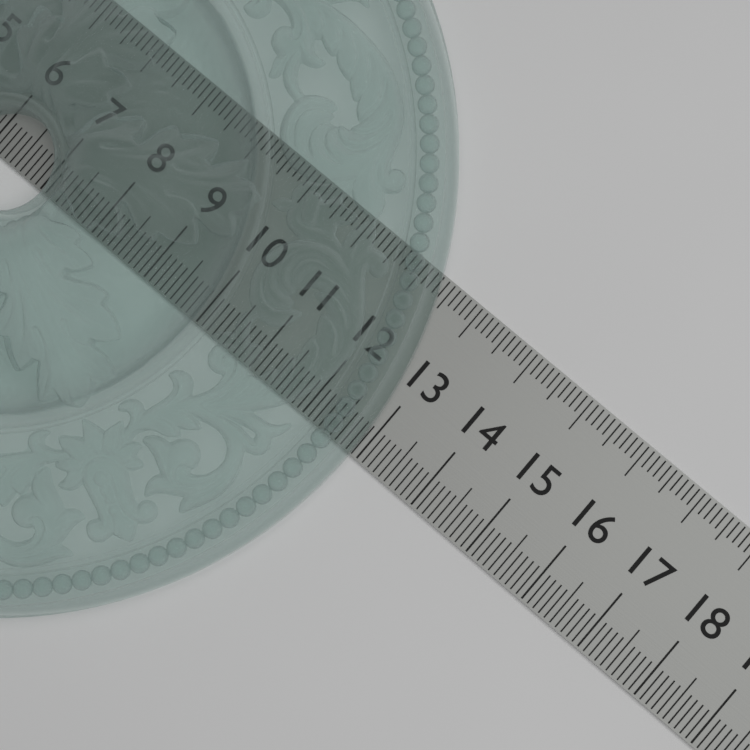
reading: 12.9 (no unit)
